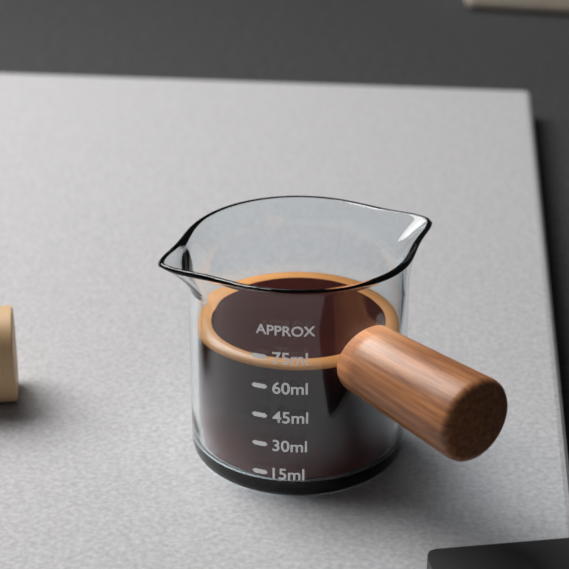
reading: 70 ml
